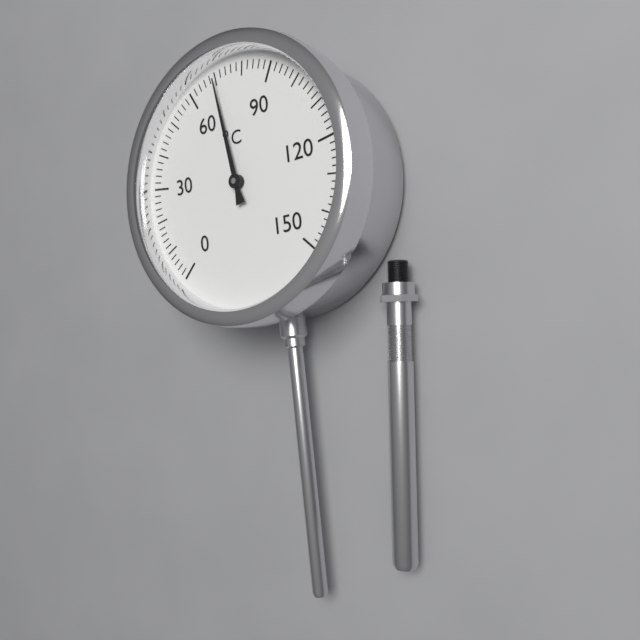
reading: 70 °C
